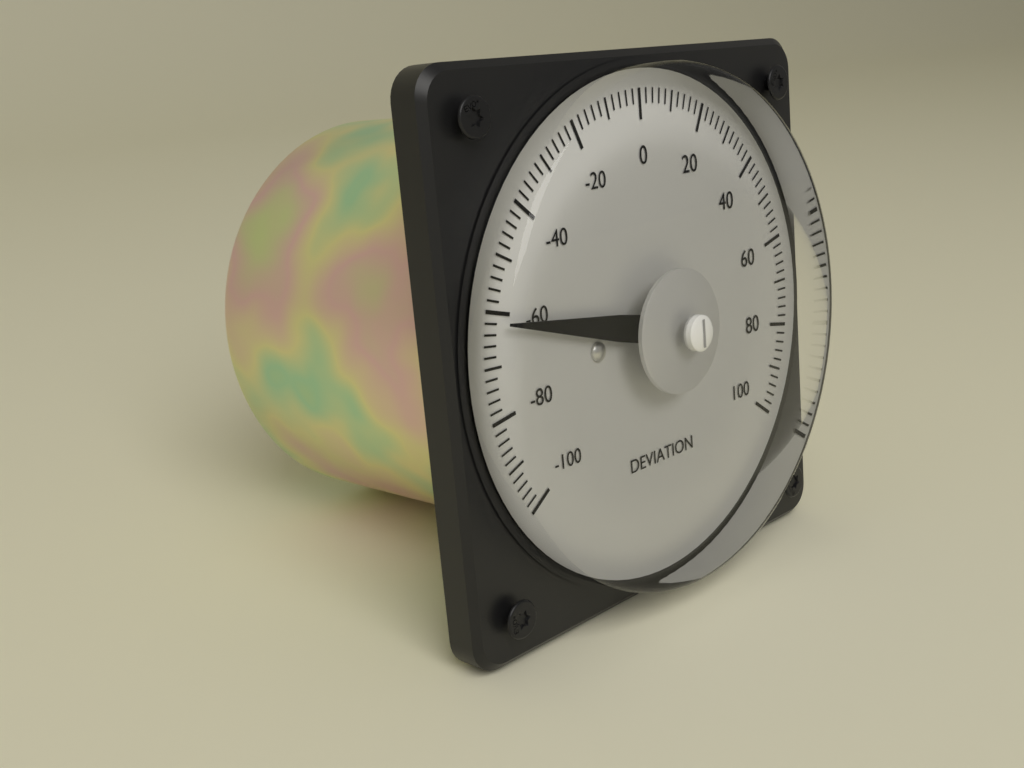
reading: -62 (no unit)
